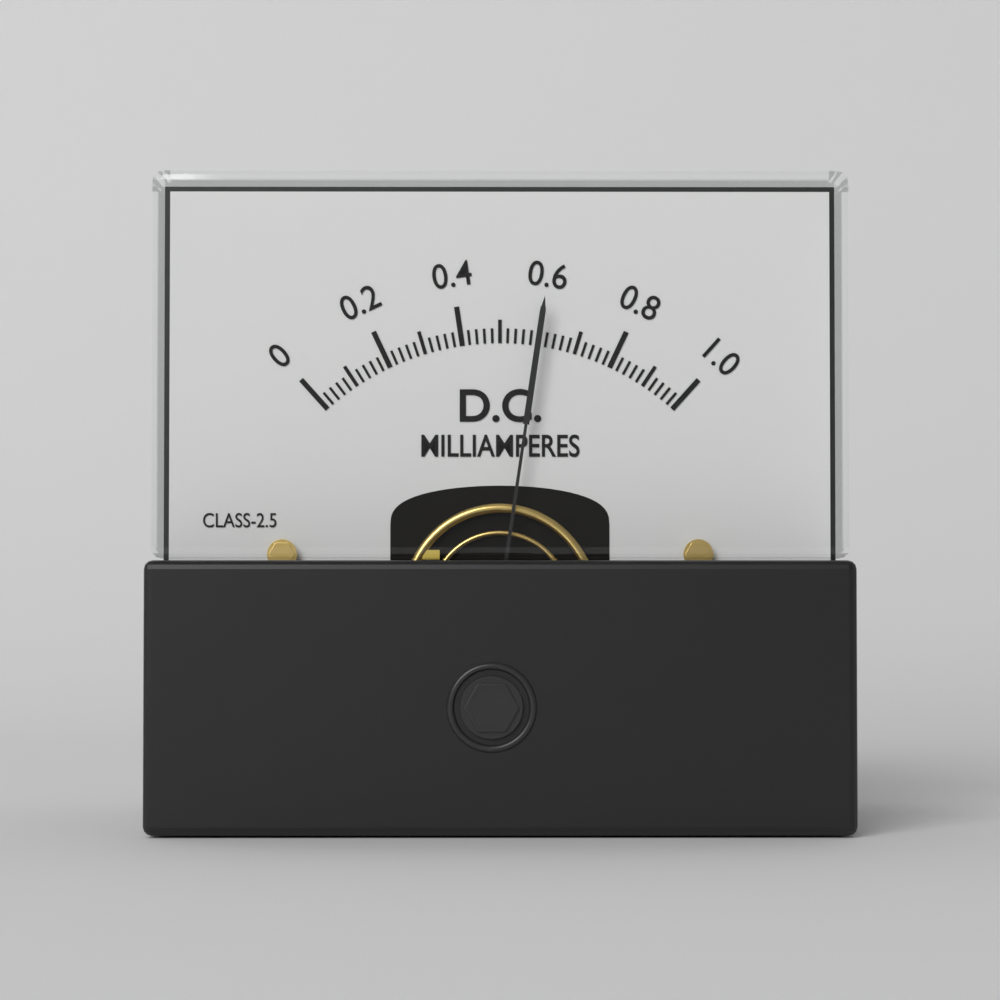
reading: 0.60 mA
